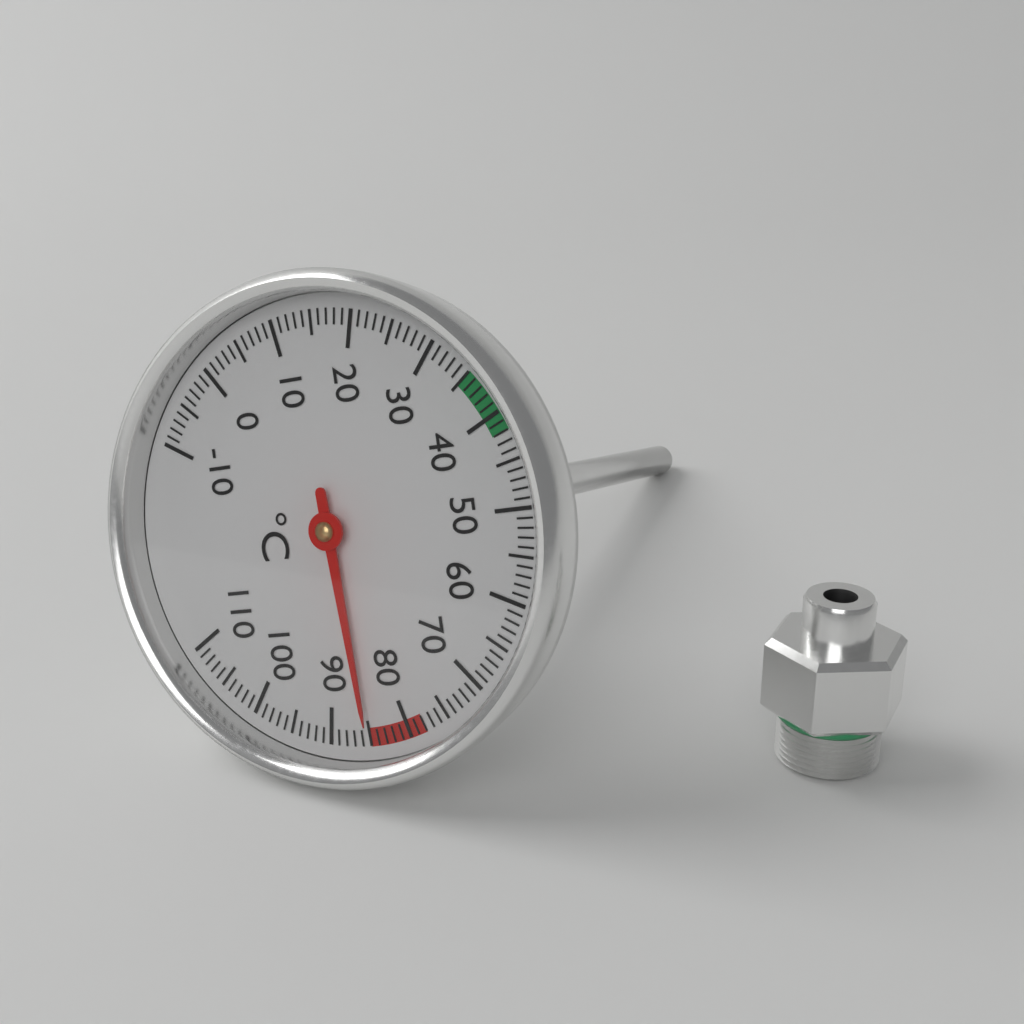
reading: 85 °C
